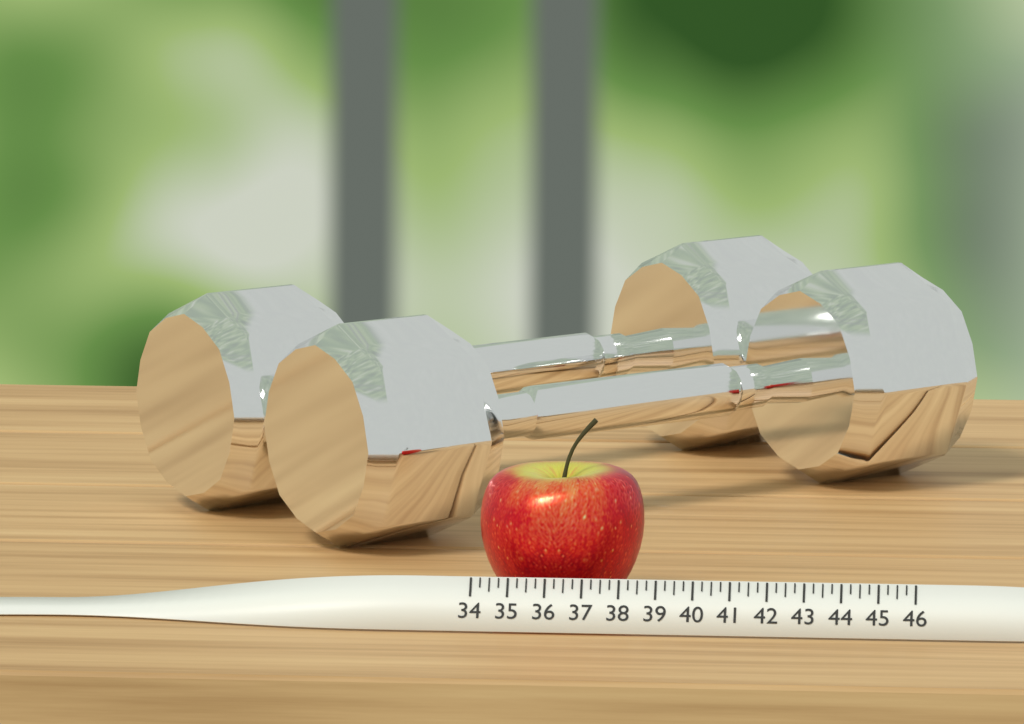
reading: 38.50 (no unit)
